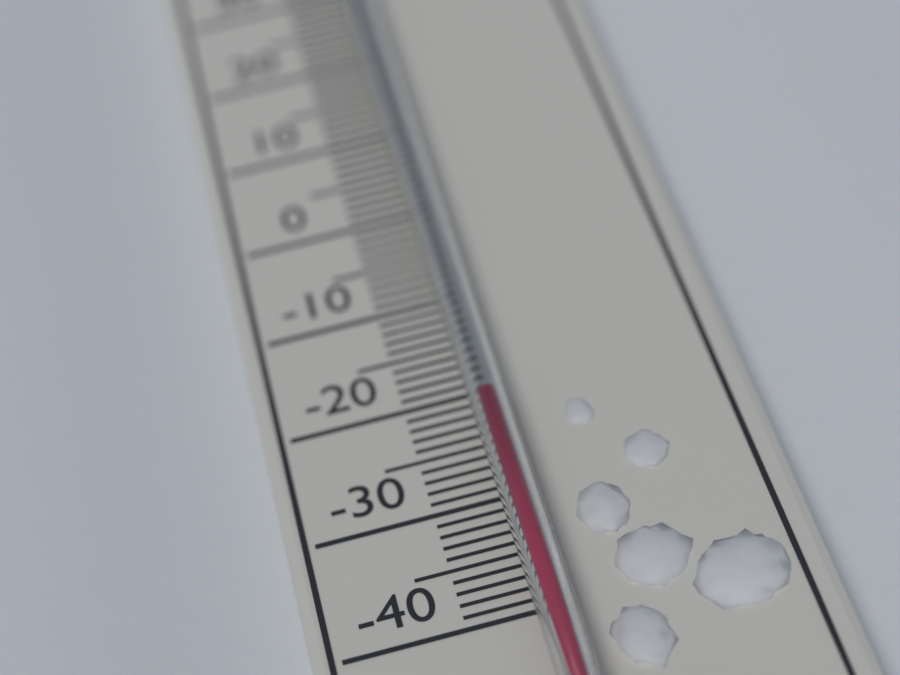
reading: -22 °C
